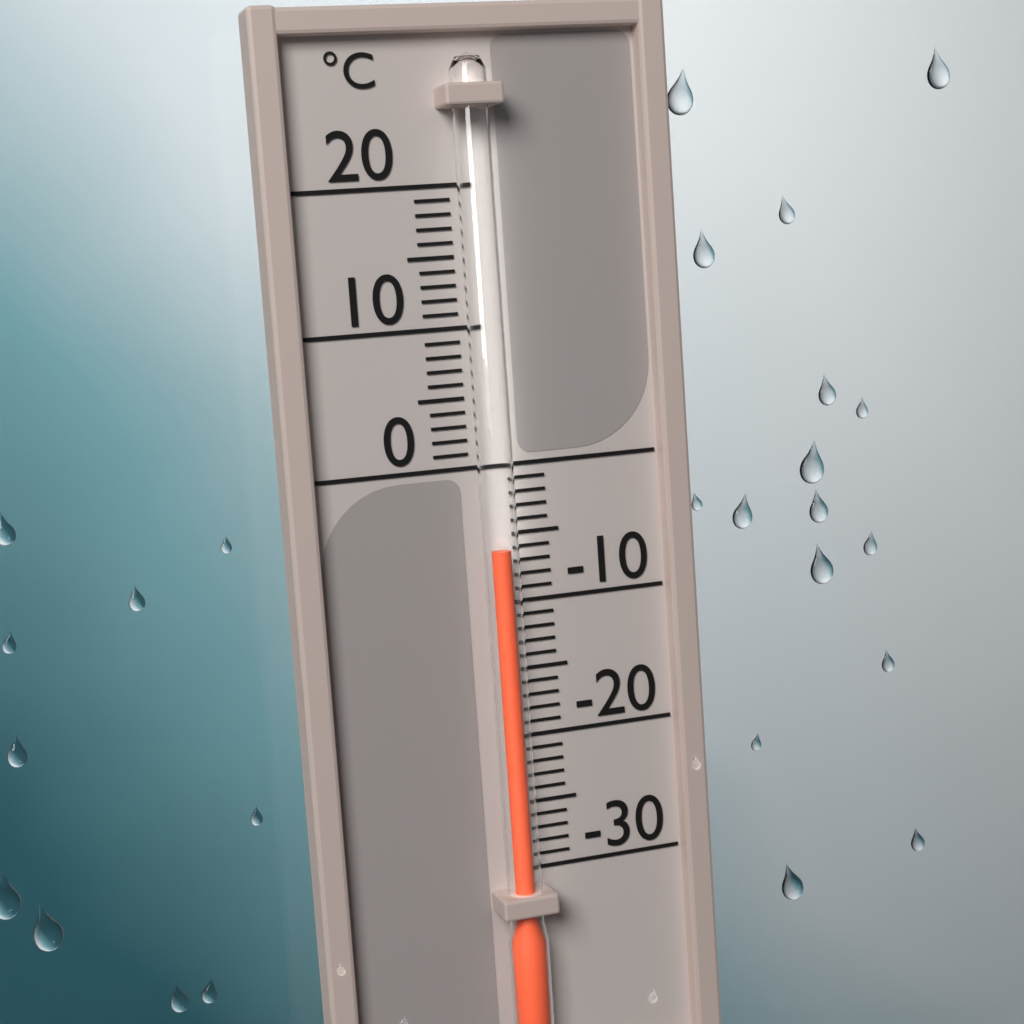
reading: -6 °C
